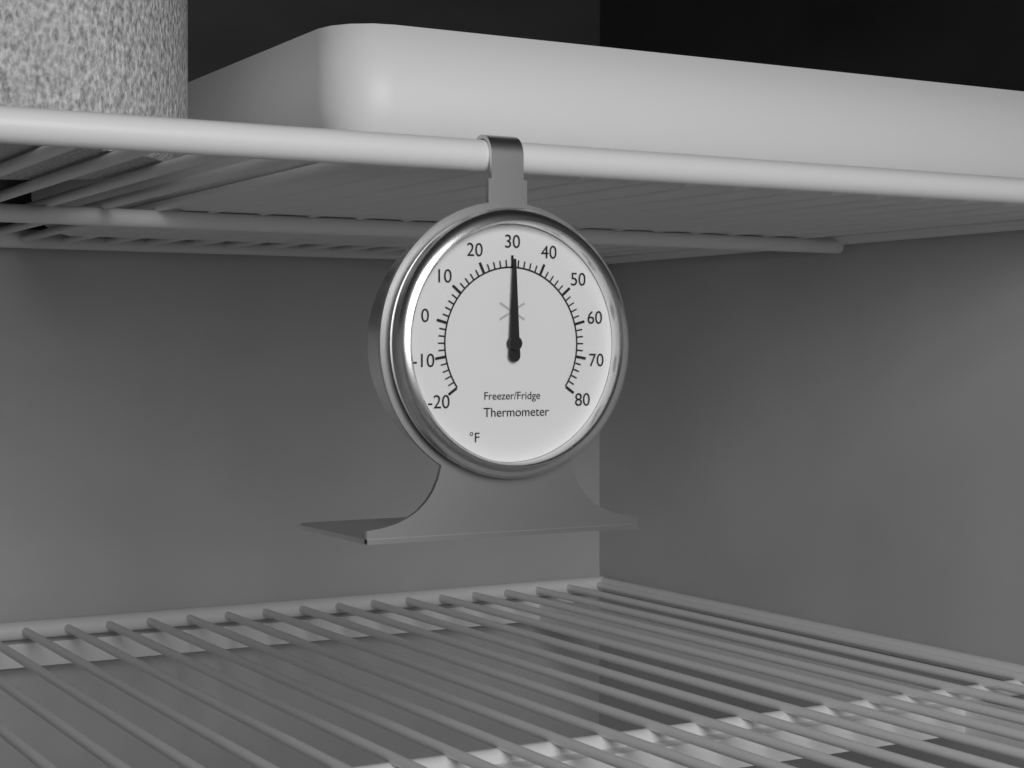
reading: 30 °F
